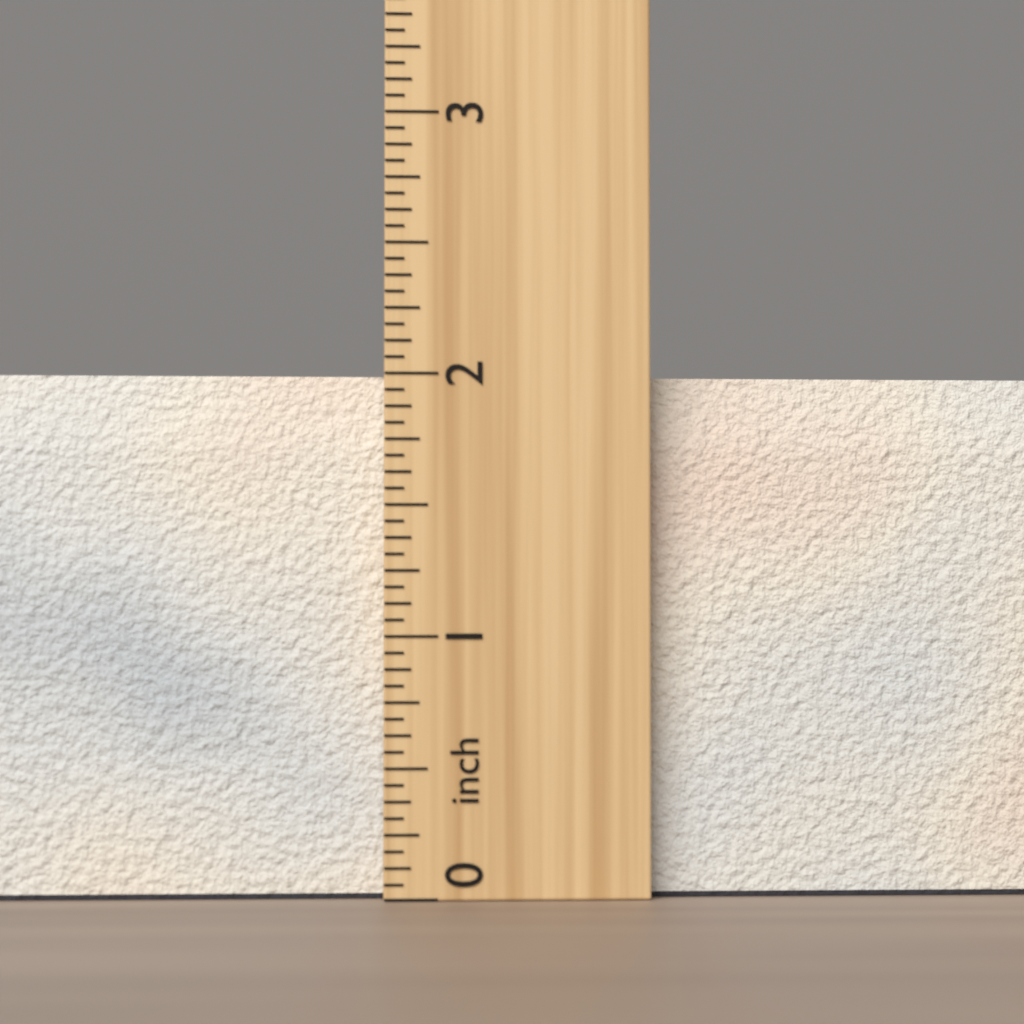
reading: 2.0000 inch
